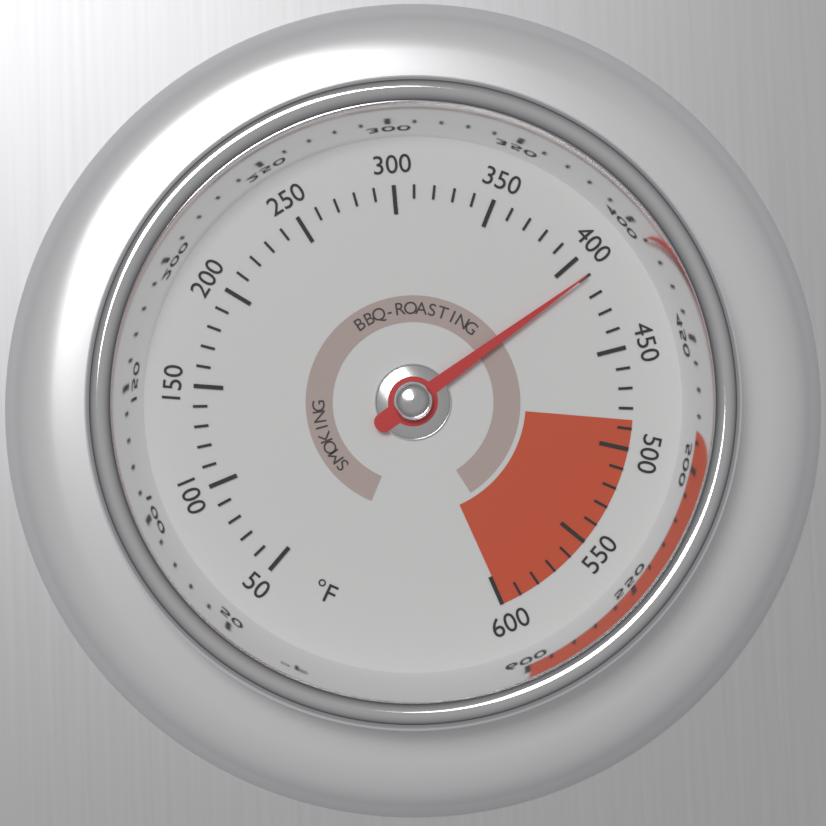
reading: 410 °F
